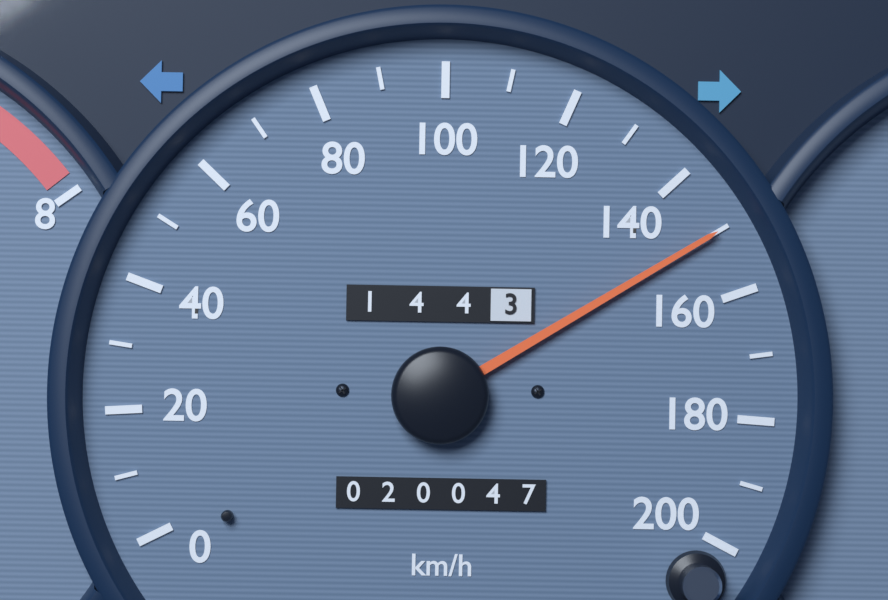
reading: 150 km/h
